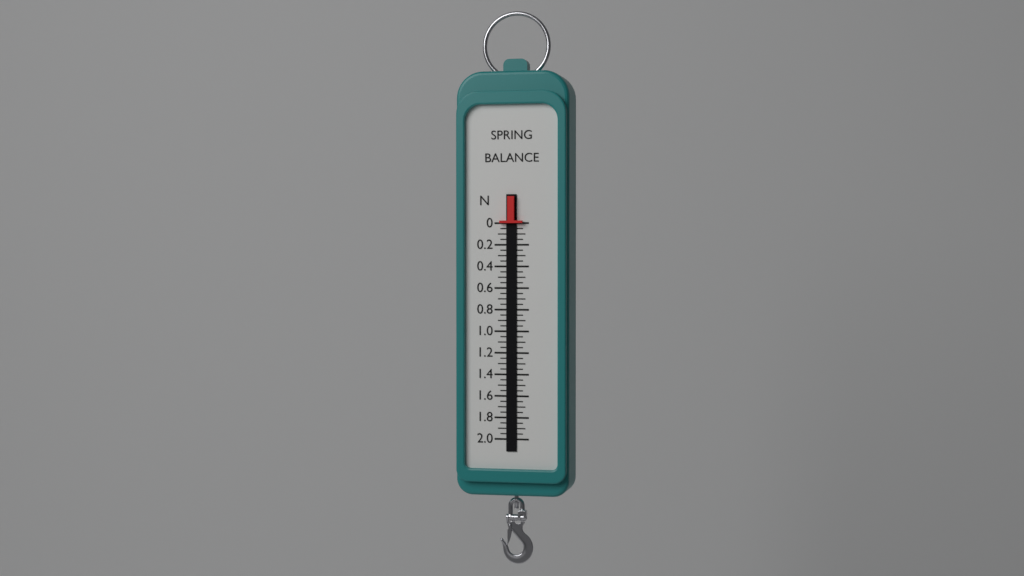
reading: 0.00 N
